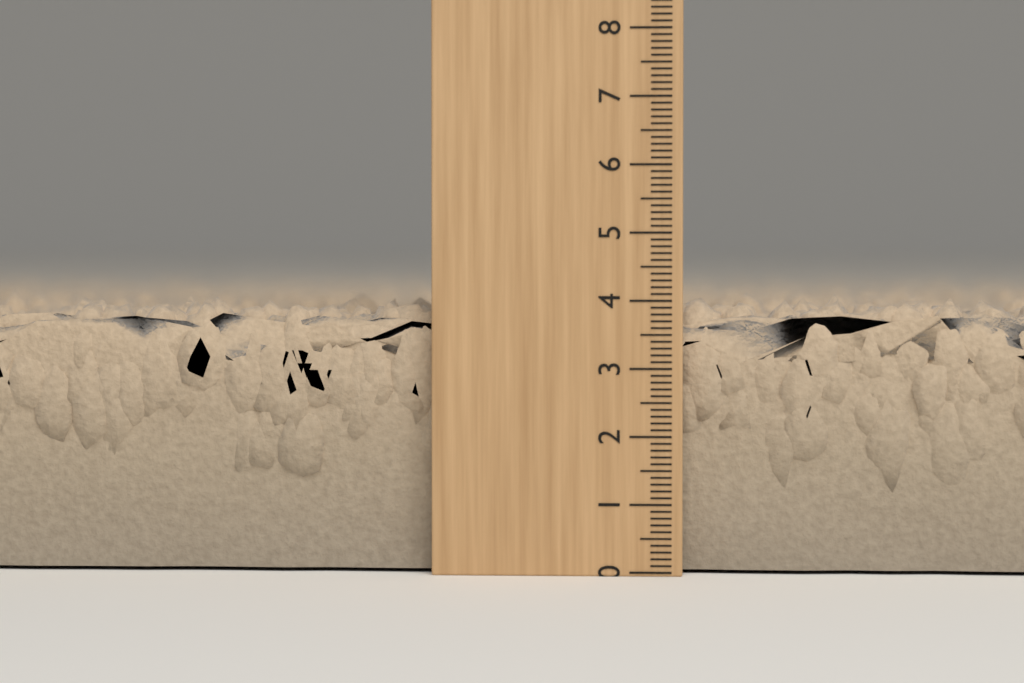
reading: 4.1 (no unit)
